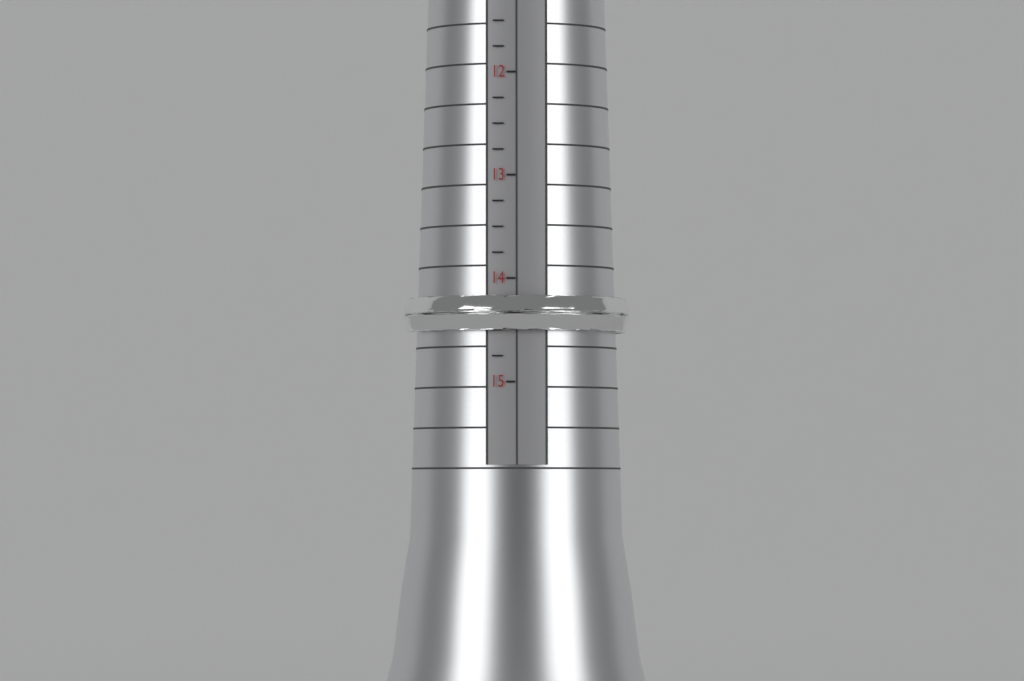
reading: 14.50 (no unit)
